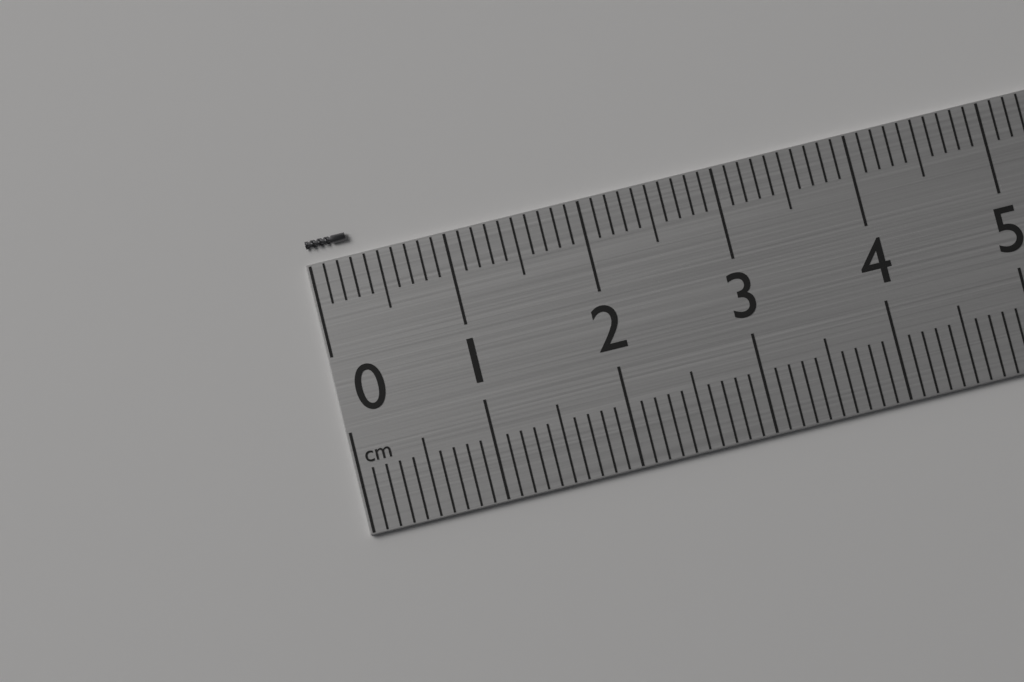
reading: 0.3 cm
